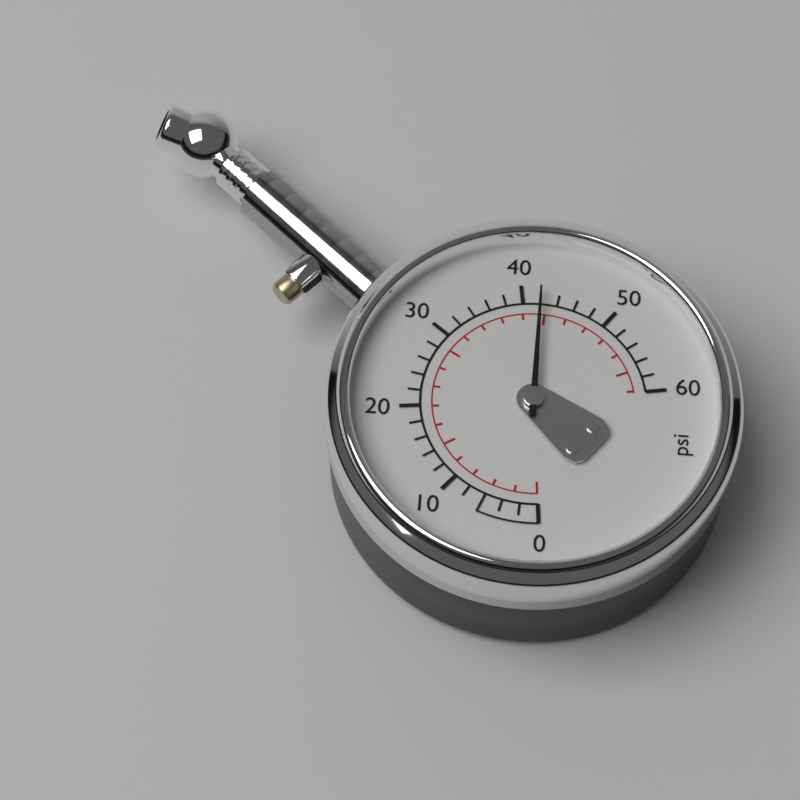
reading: 42 psi
